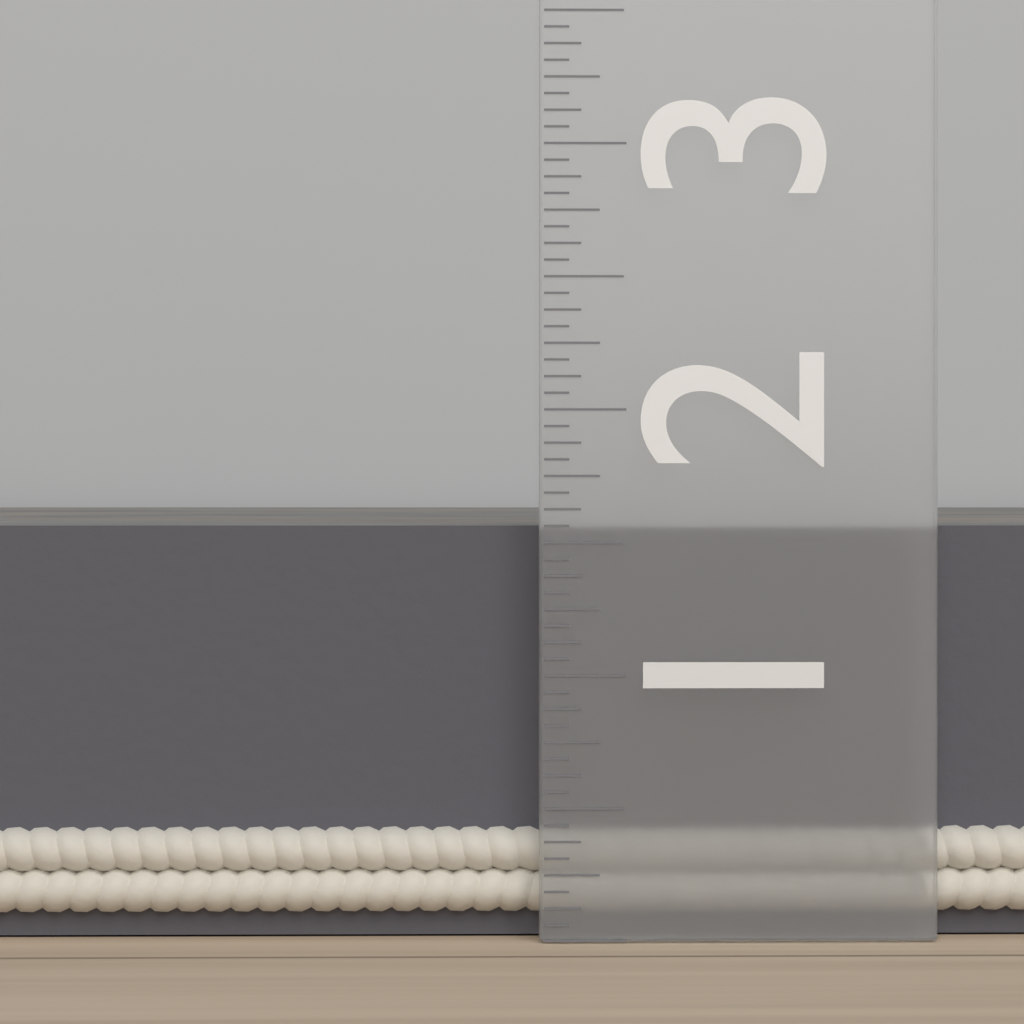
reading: 1.5625 in
